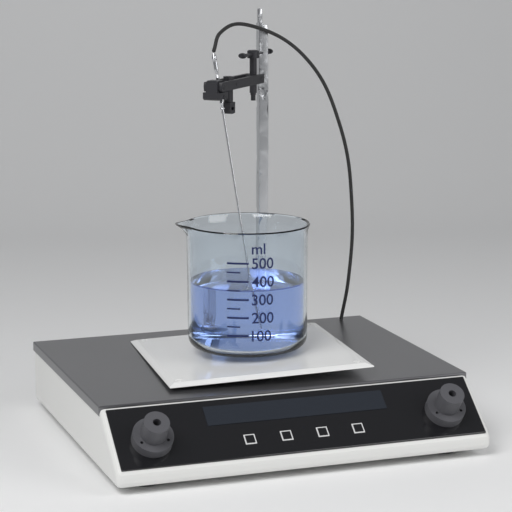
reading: 350 ml
